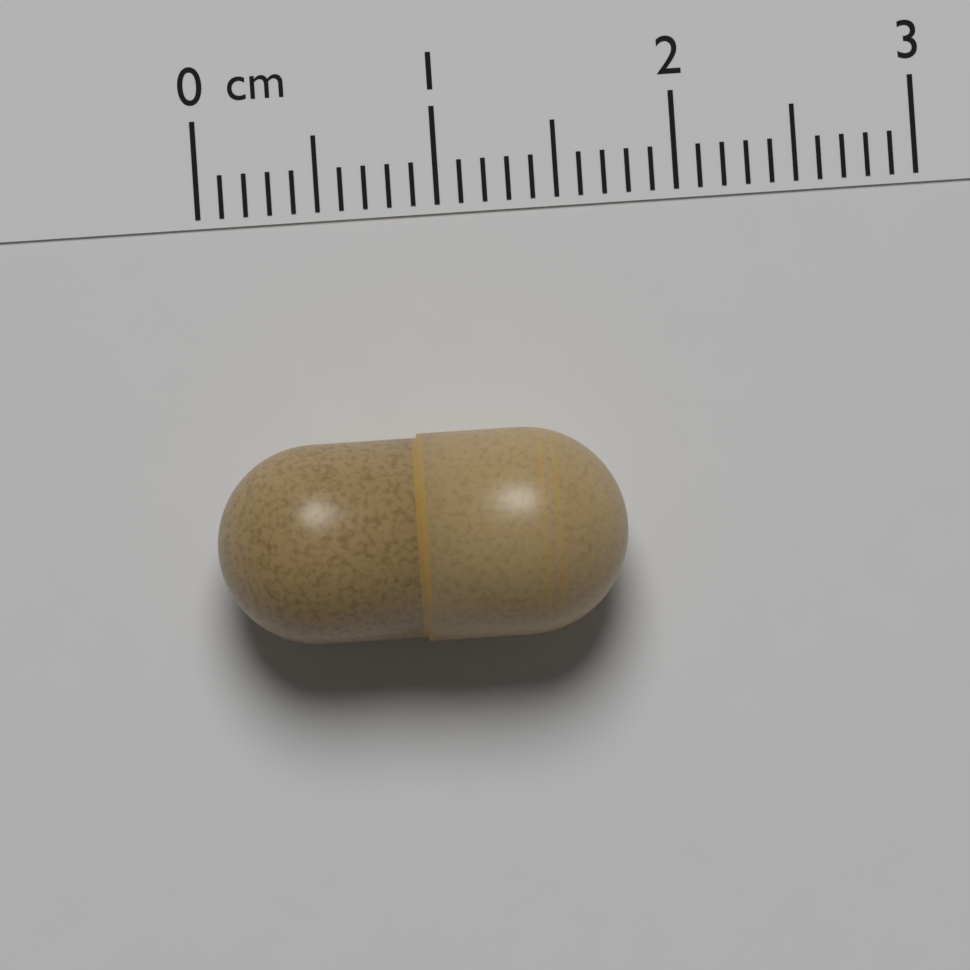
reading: 1.7 cm
